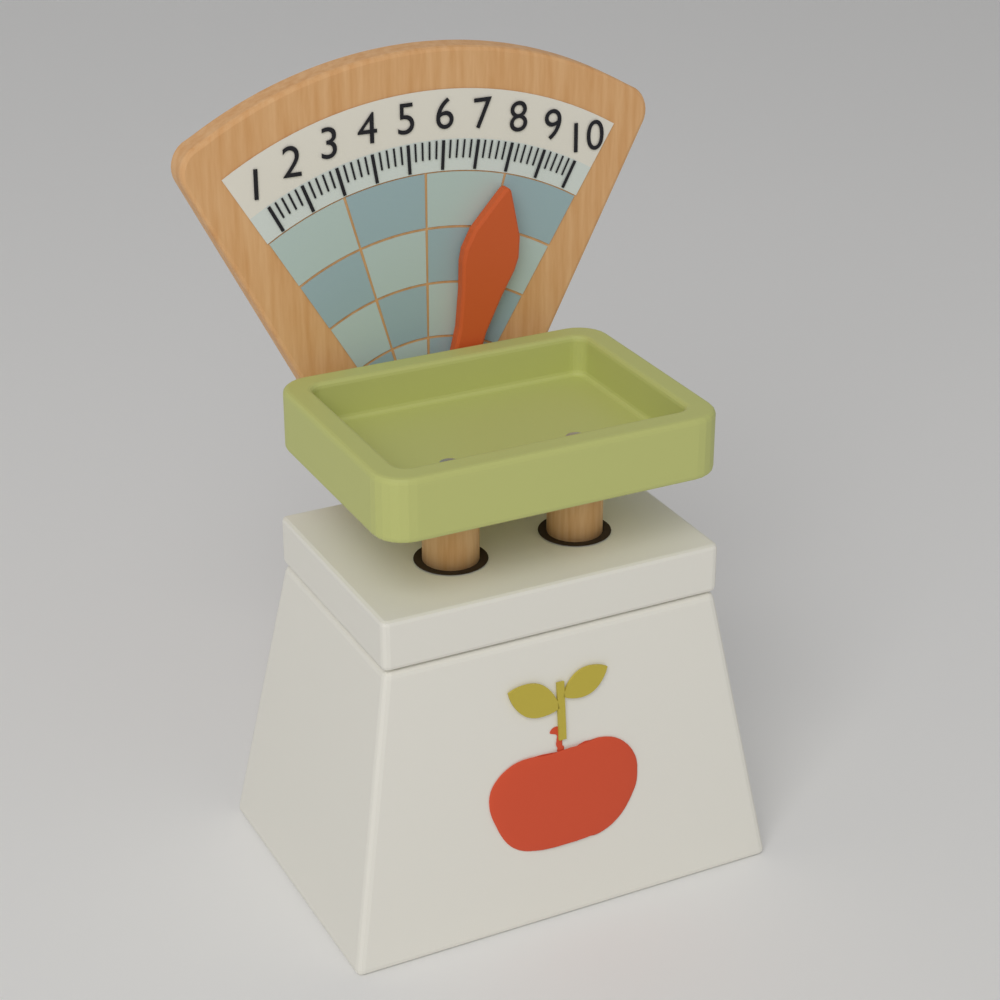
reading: 8.0 (no unit)
